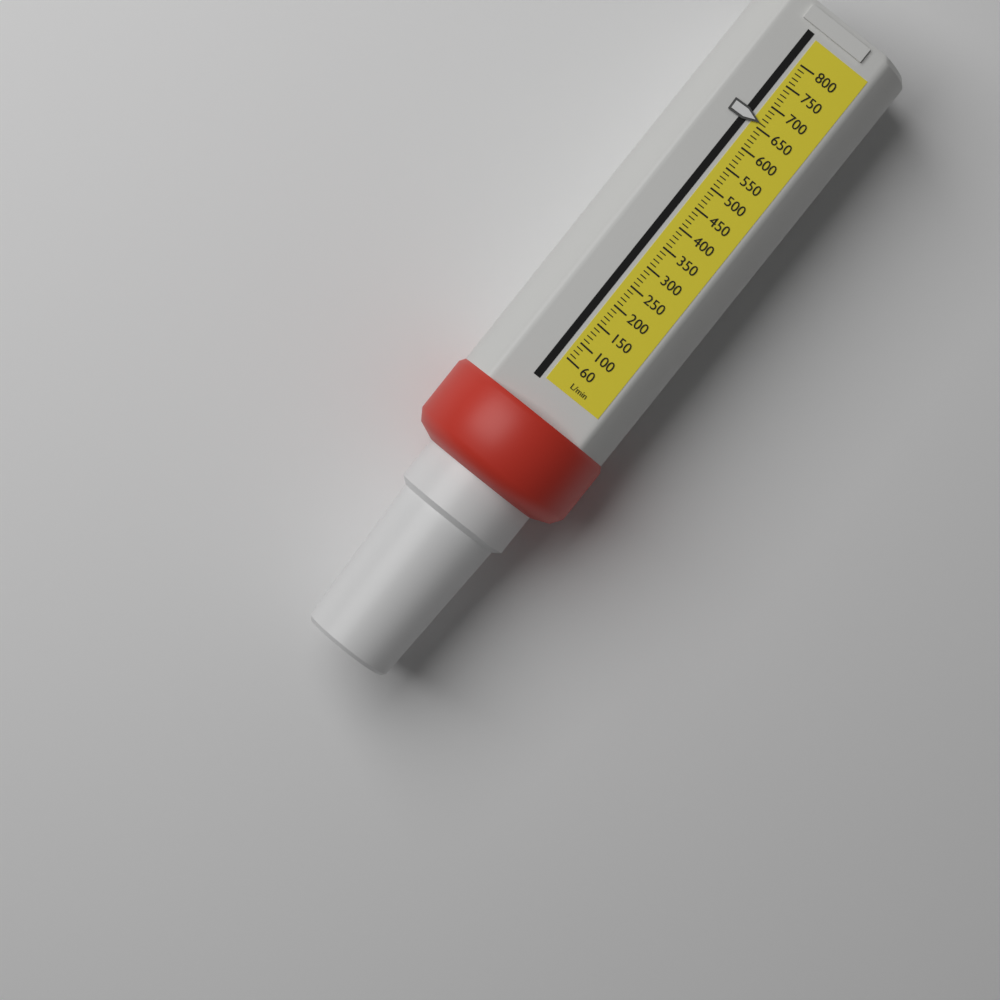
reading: 660 L/min
